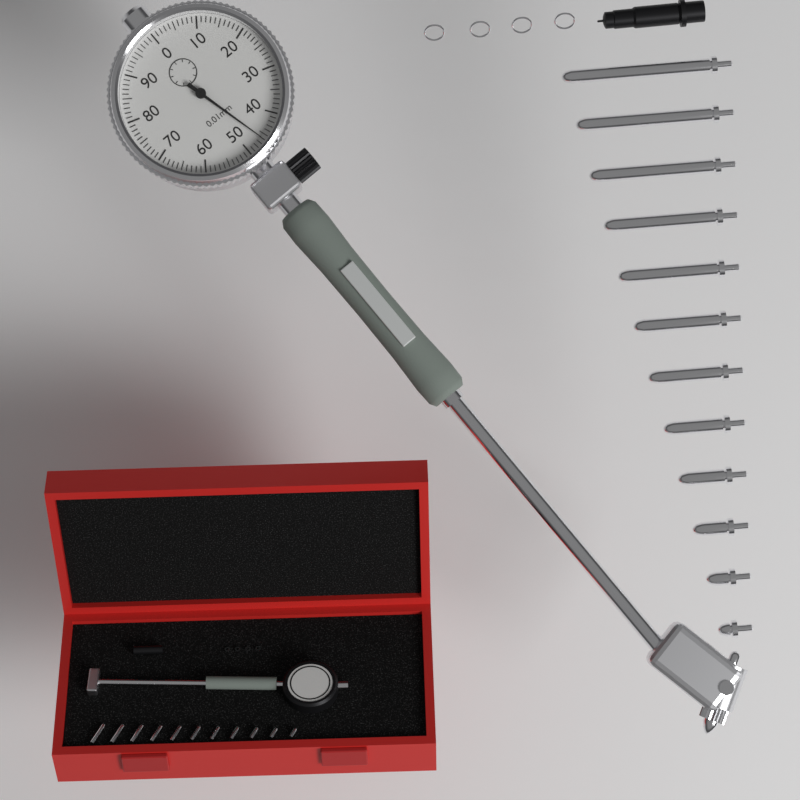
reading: 0.46 mm
